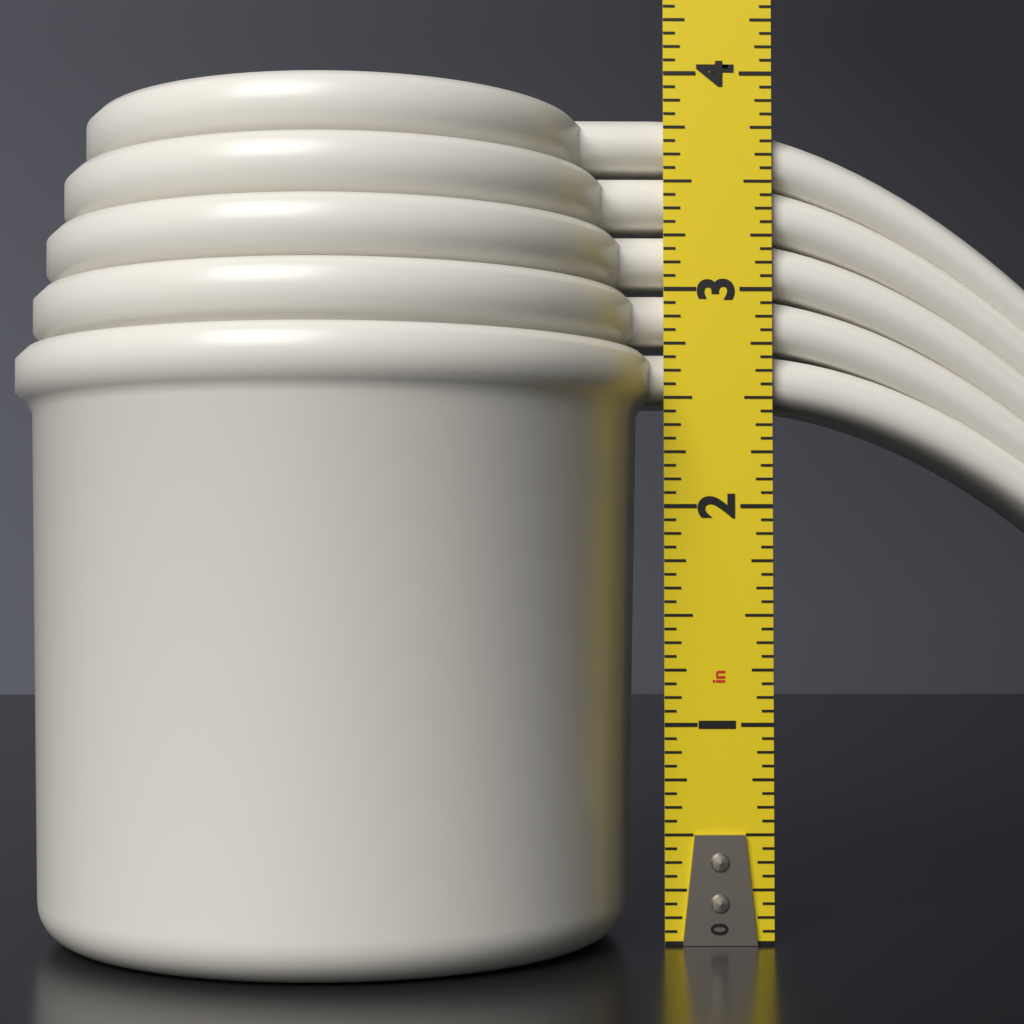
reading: 3.8125 in
